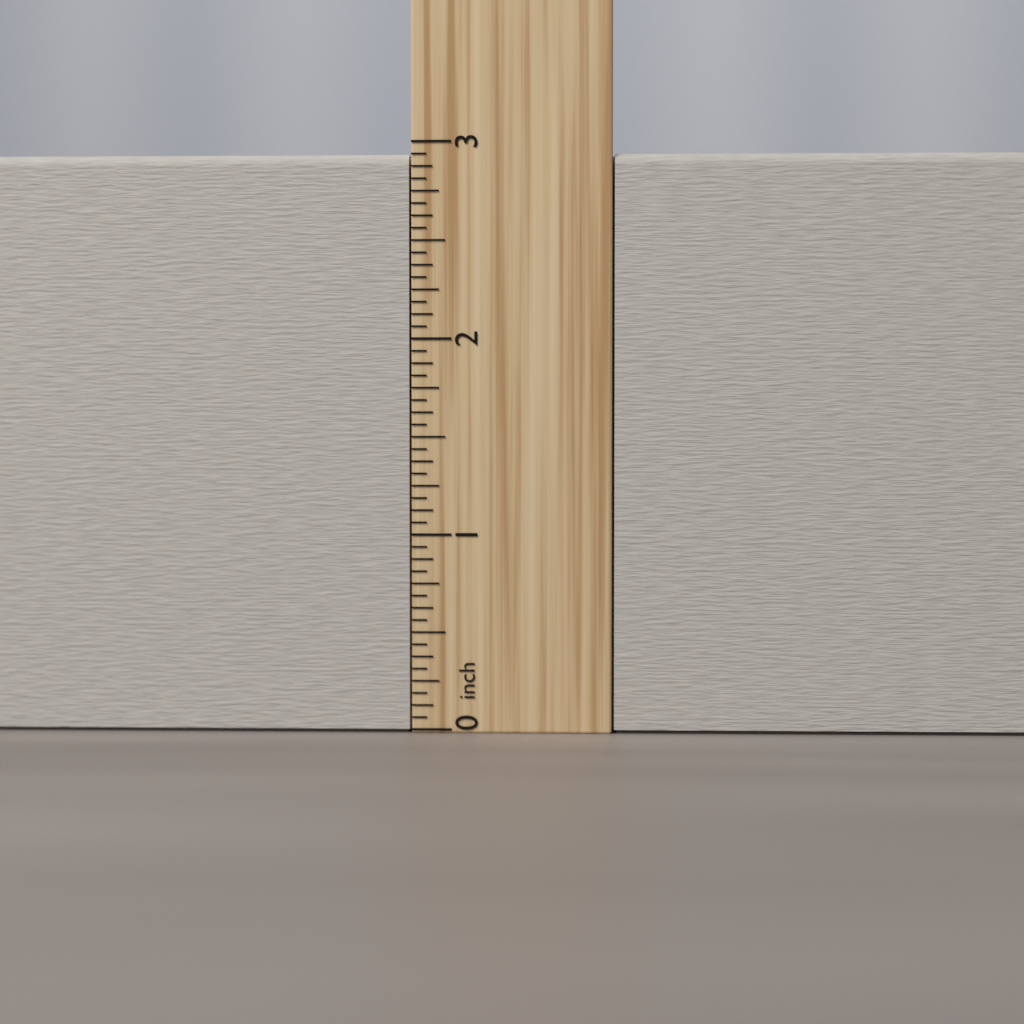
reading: 2.9375 inch
